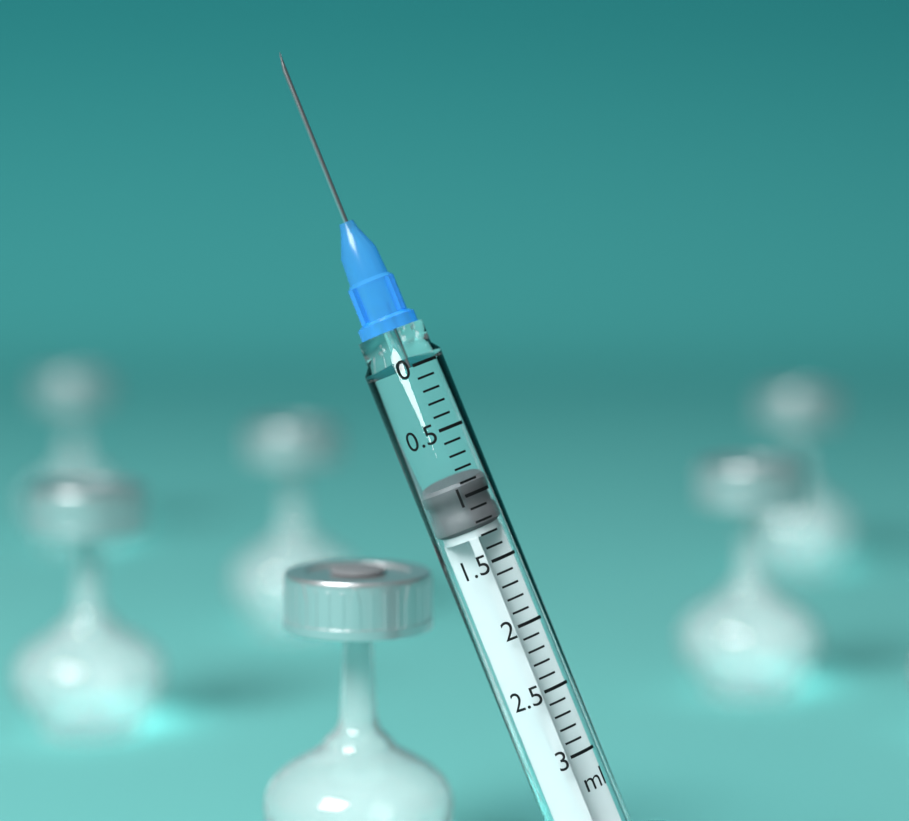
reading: 0.9 ml
